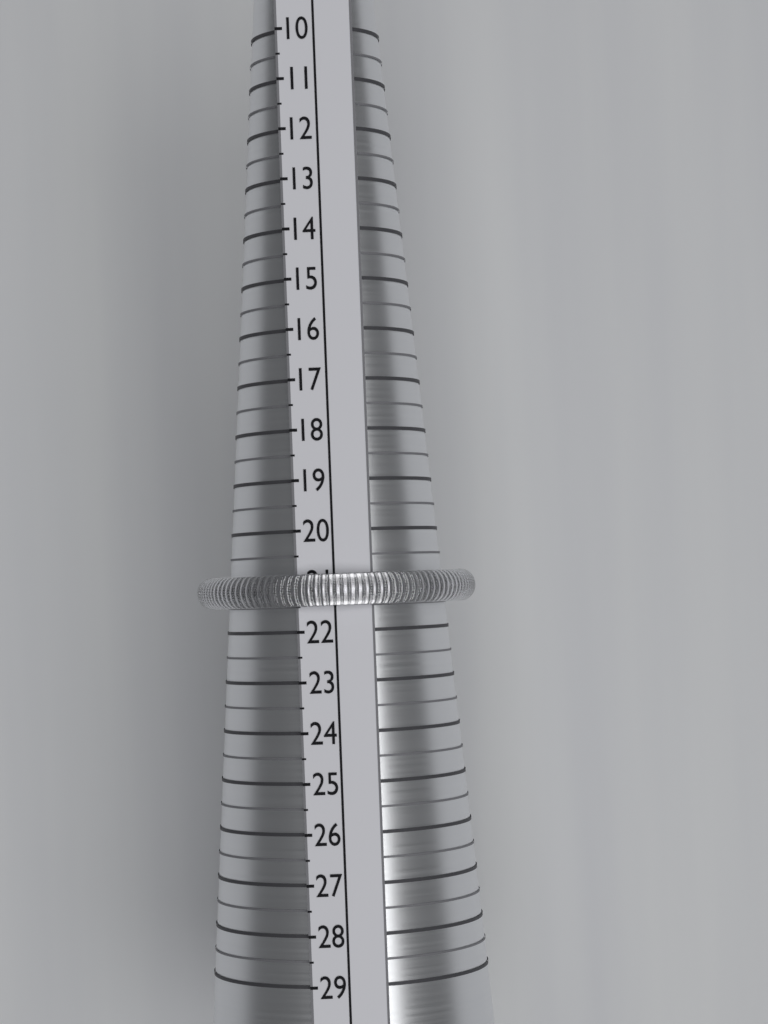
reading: 21.5 (no unit)
